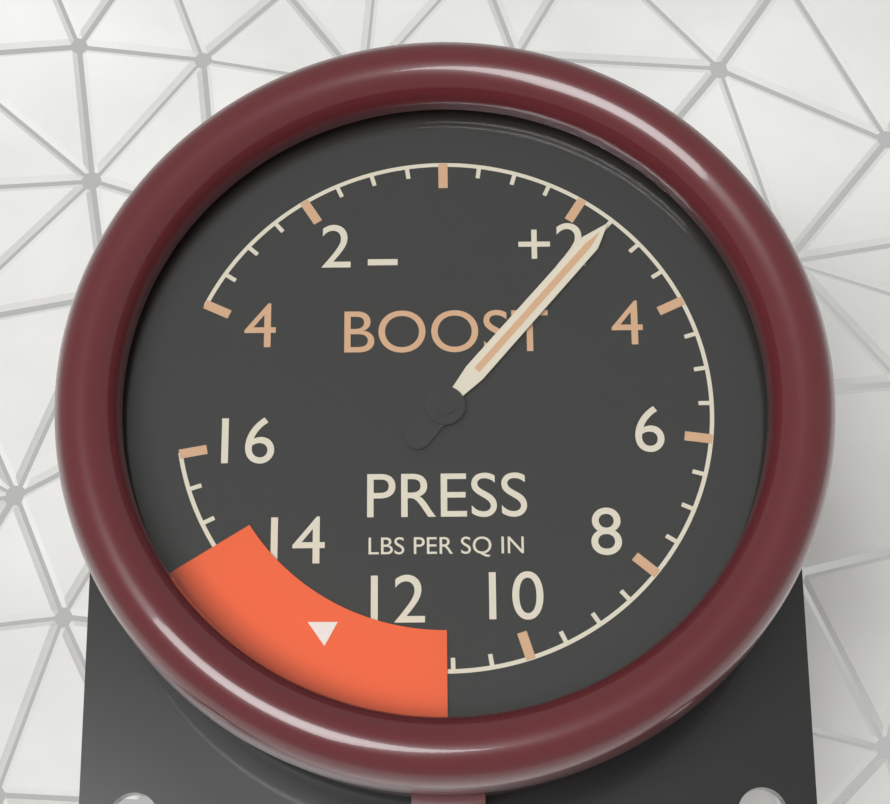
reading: 2.5 psi
